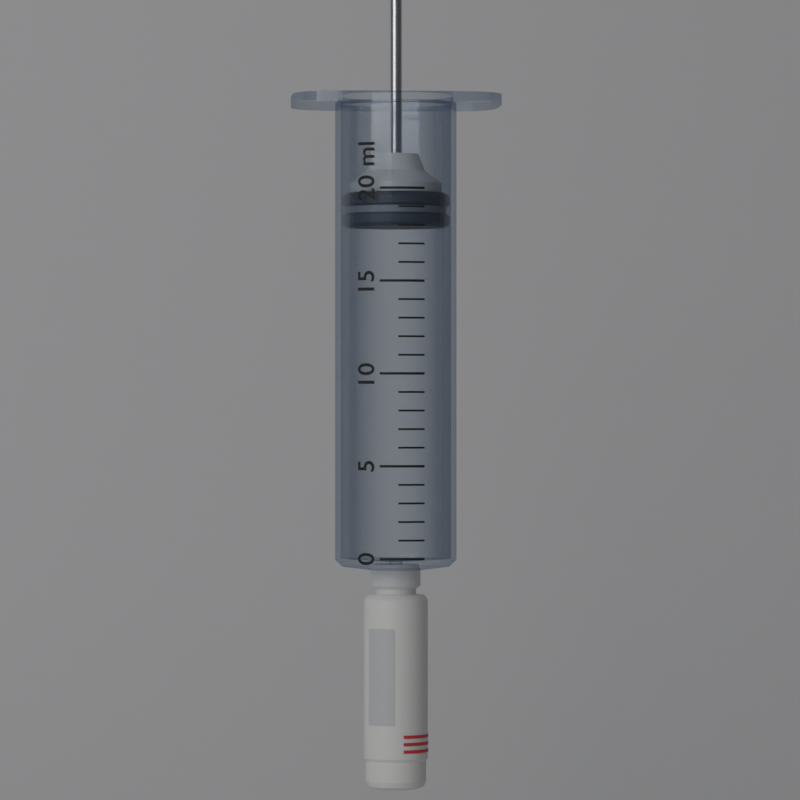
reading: 18 ml
